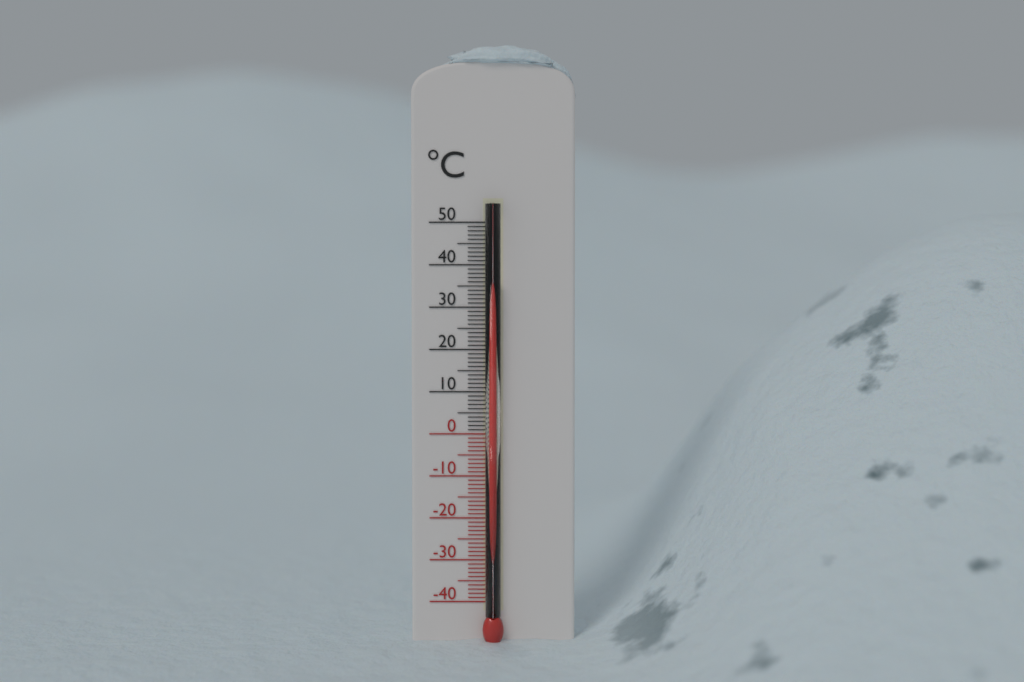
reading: 37 °C
